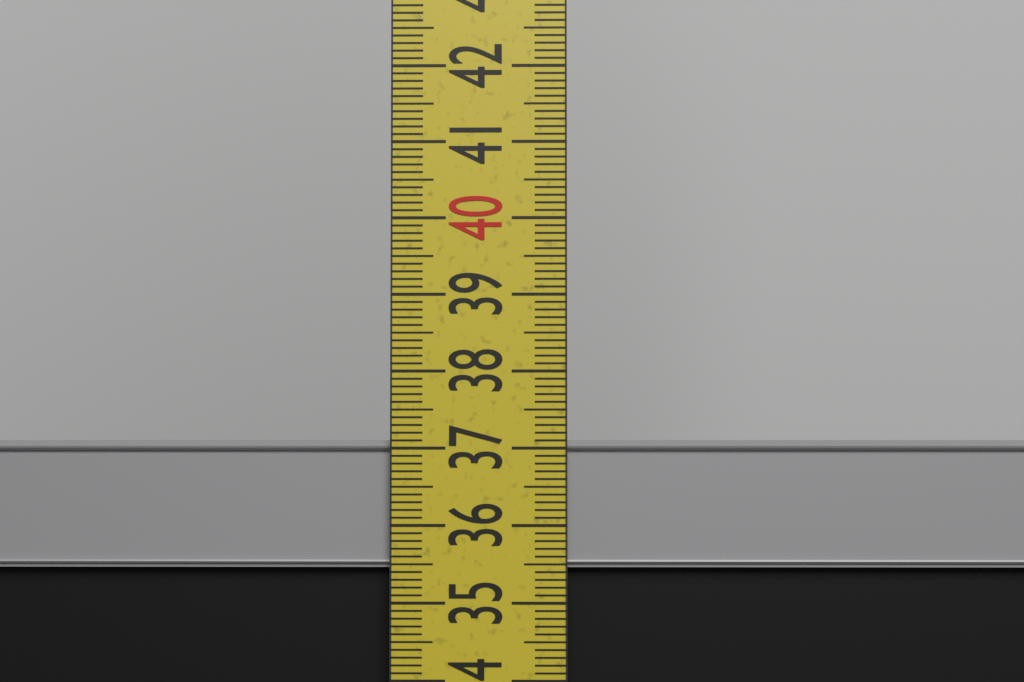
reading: 37.1 cm
